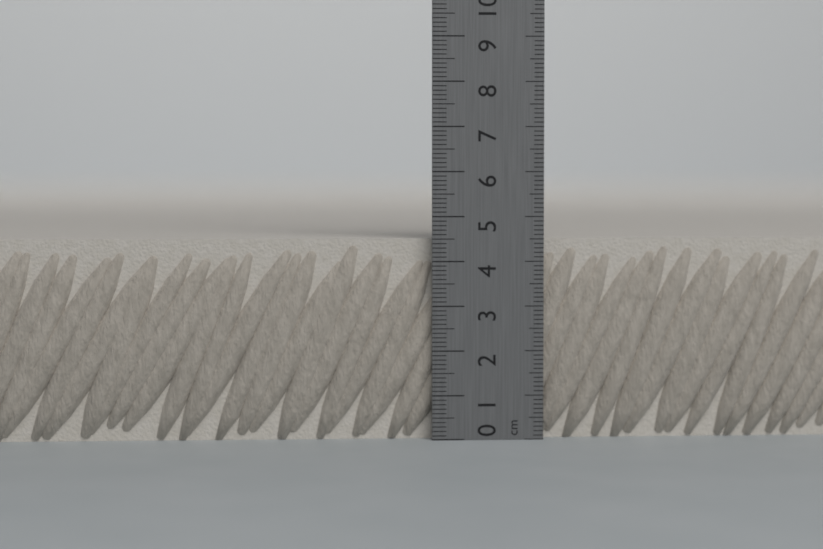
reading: 4.5 cm
